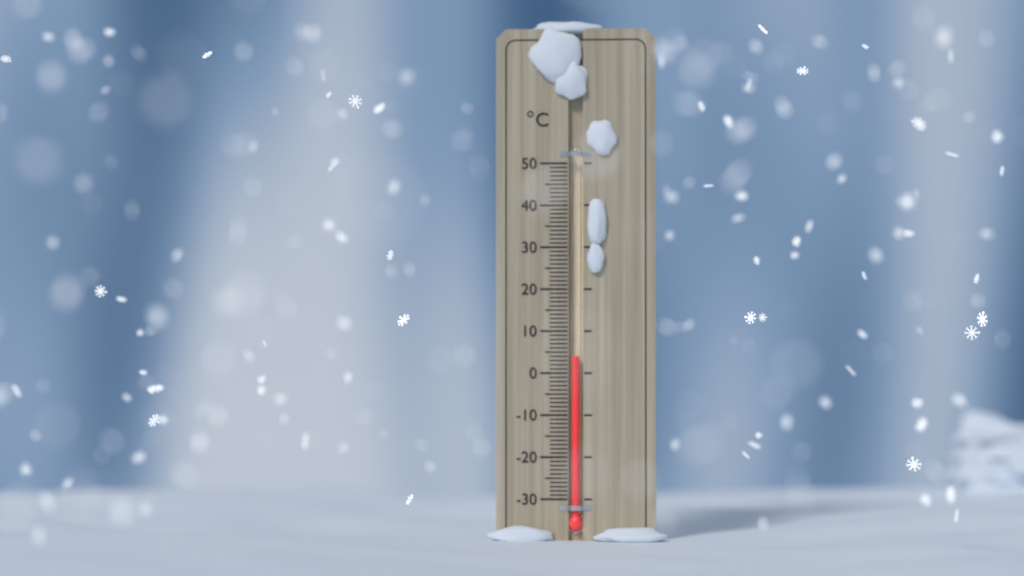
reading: 4 °C
